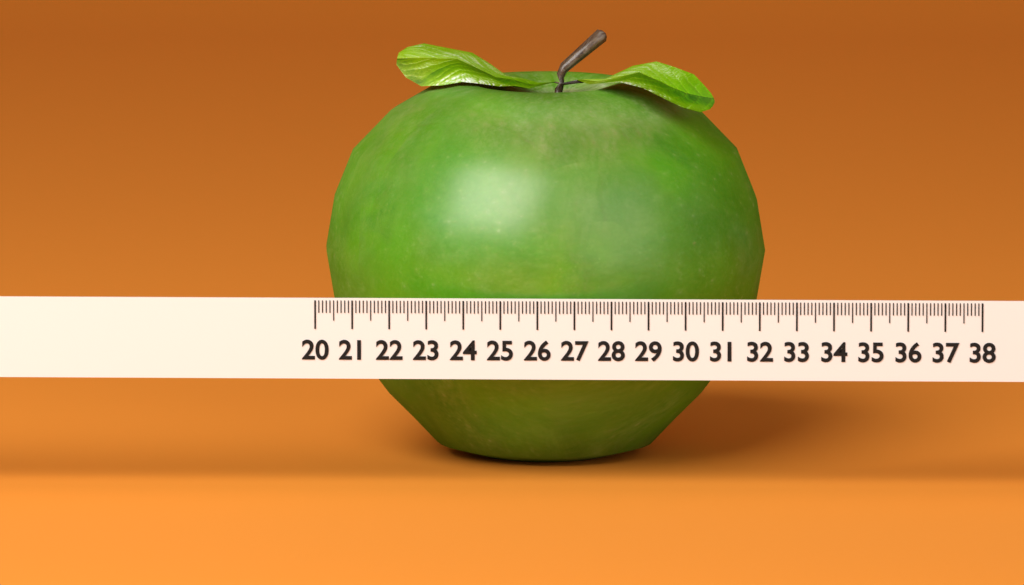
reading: 32.1 (no unit)
